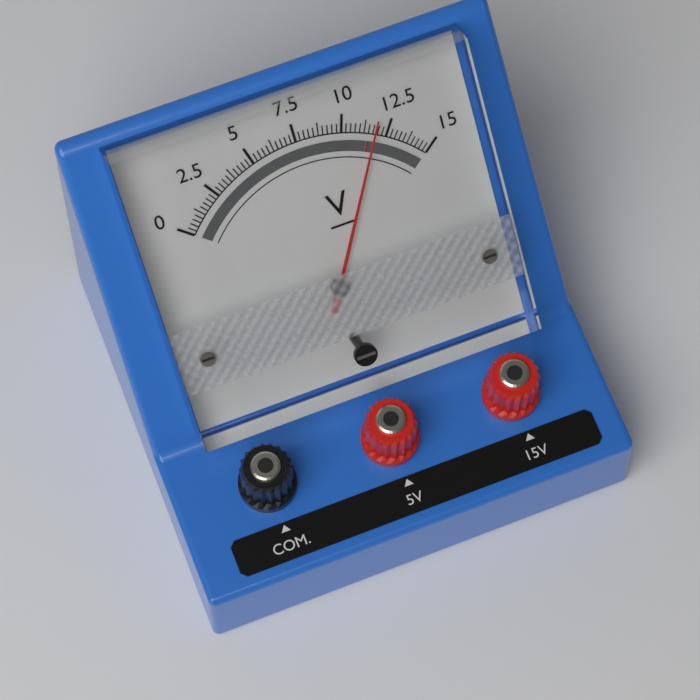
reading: 11.75 V
